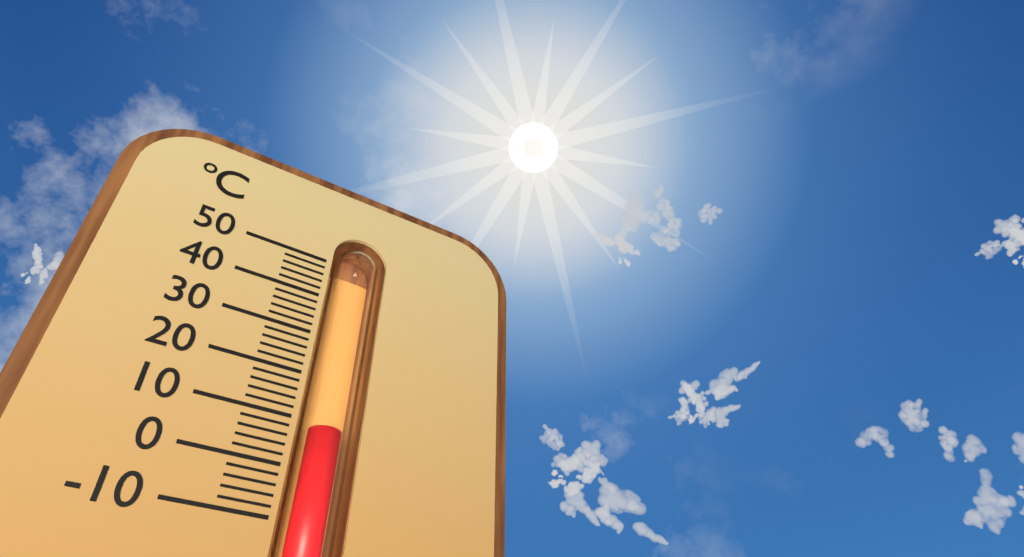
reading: 10 °C
